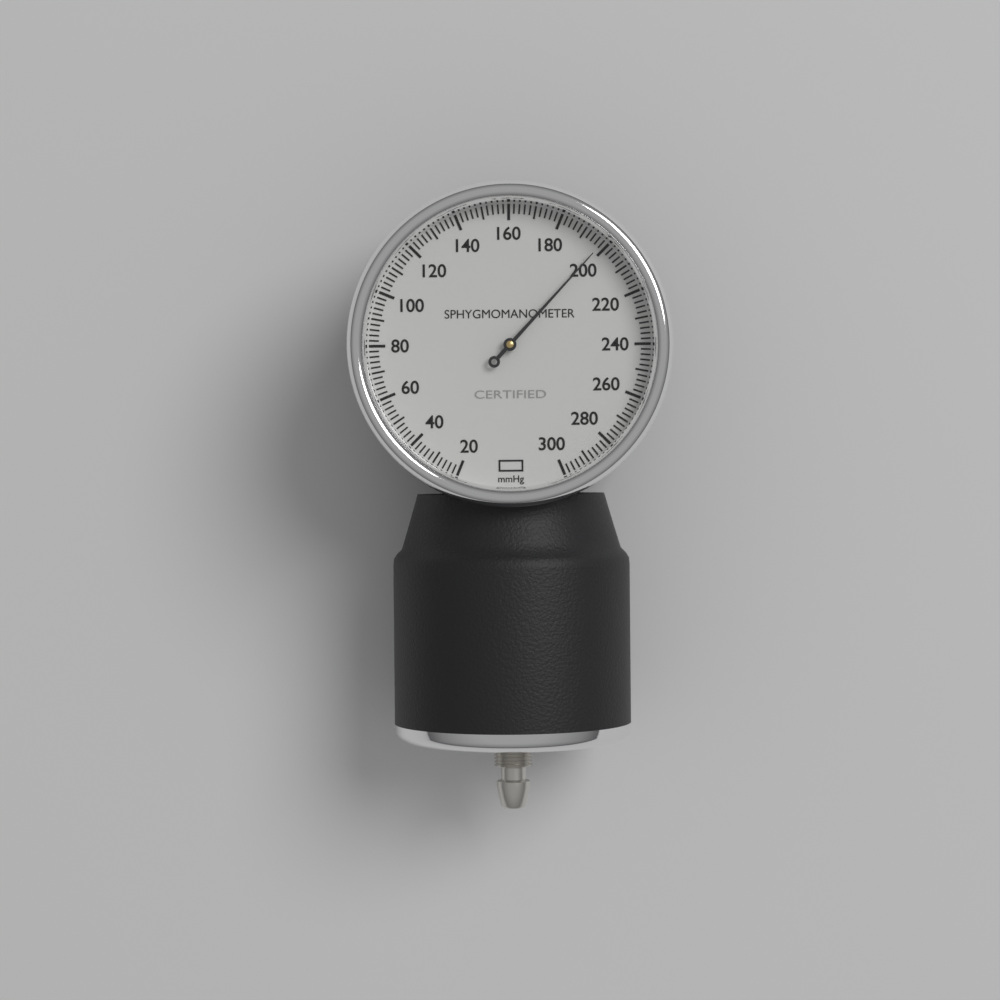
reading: 198 mmHg
